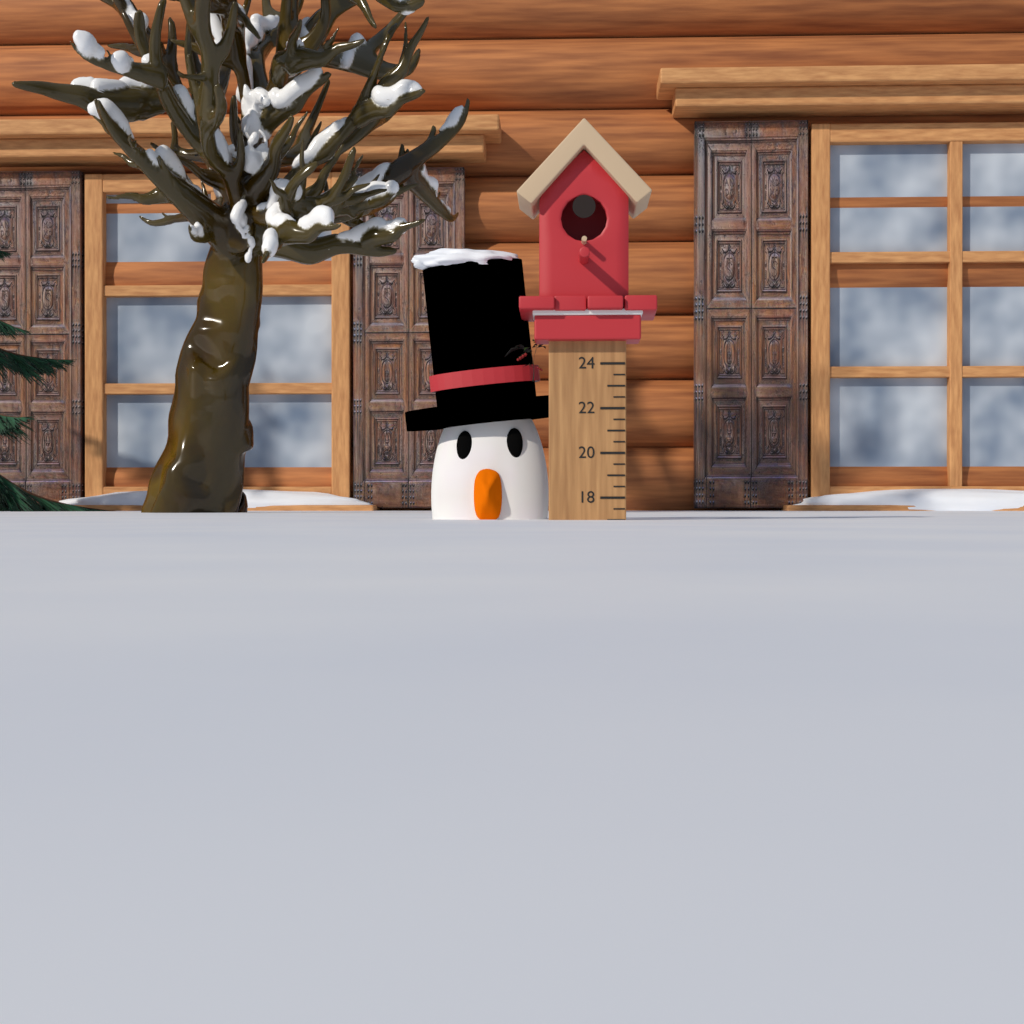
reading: 17.0 (no unit)
